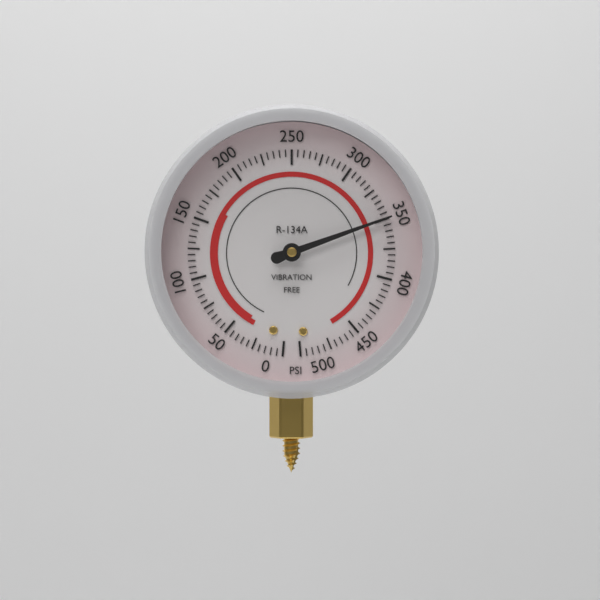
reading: 350 psi
